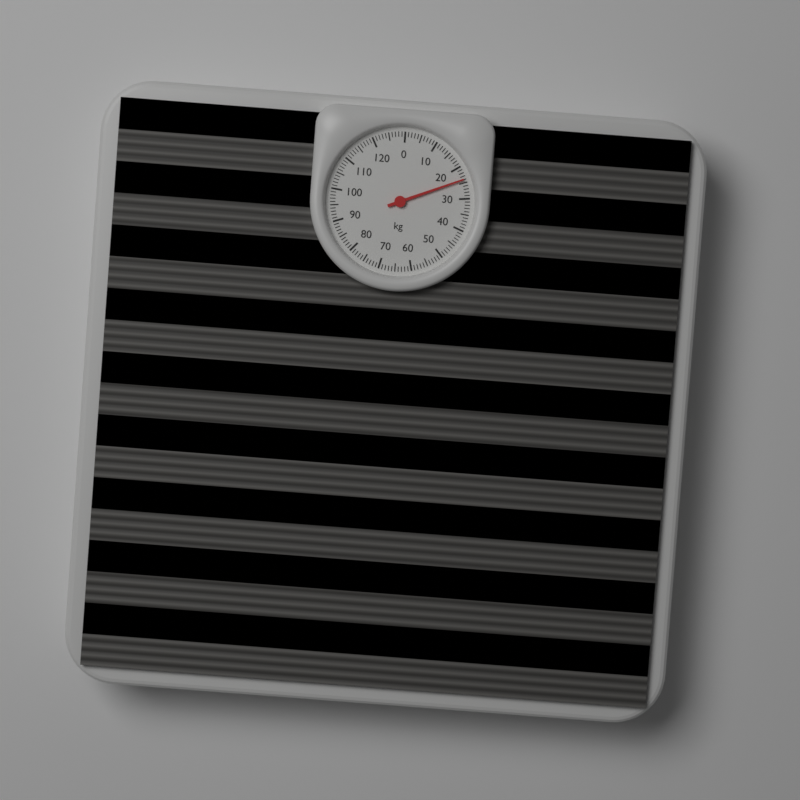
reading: 24 kg
